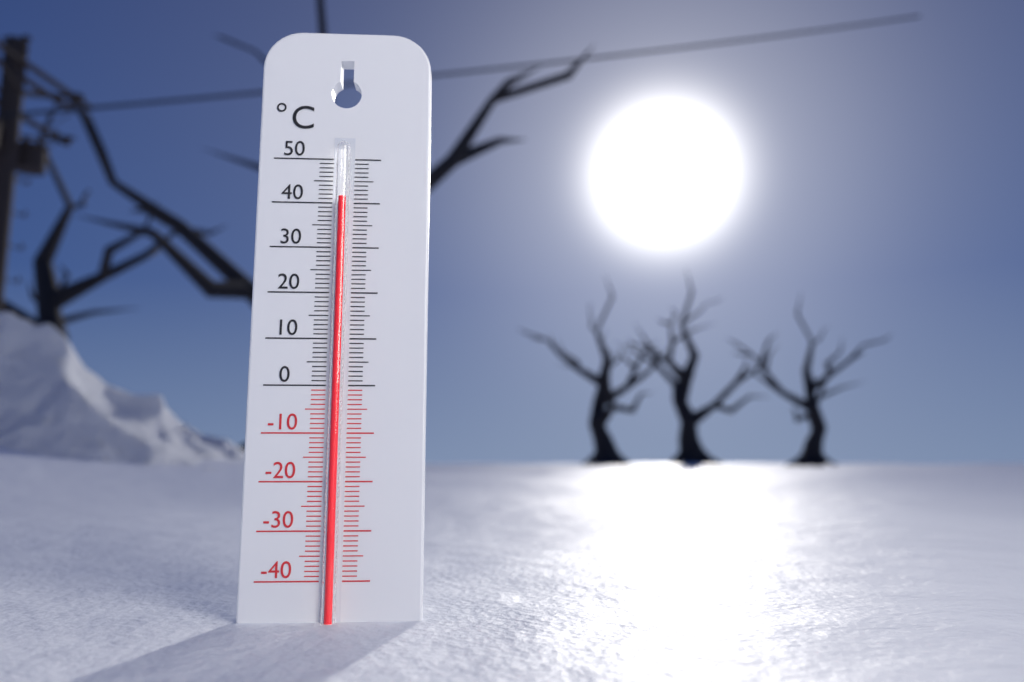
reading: 41 °C
